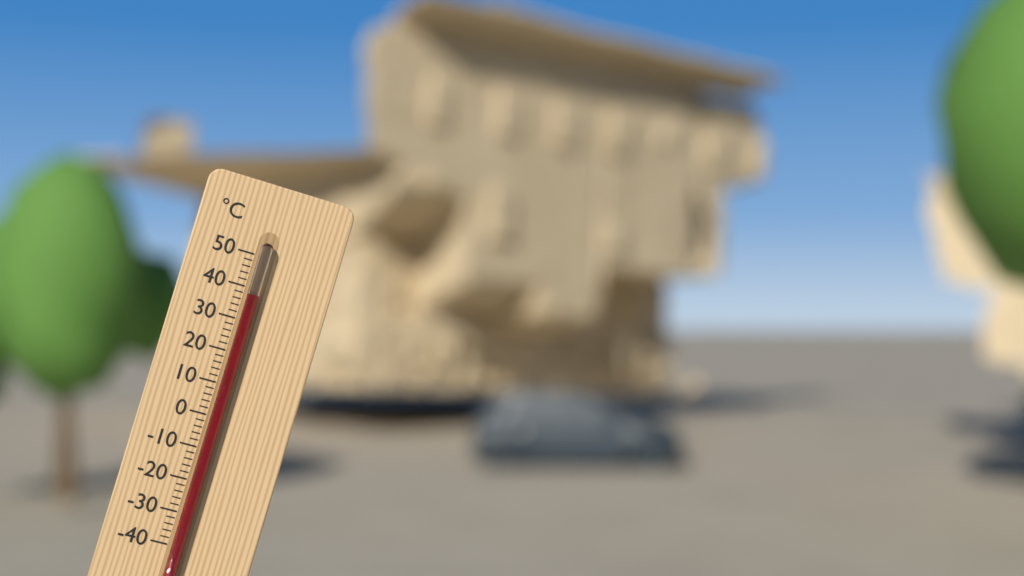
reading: 38 °C
